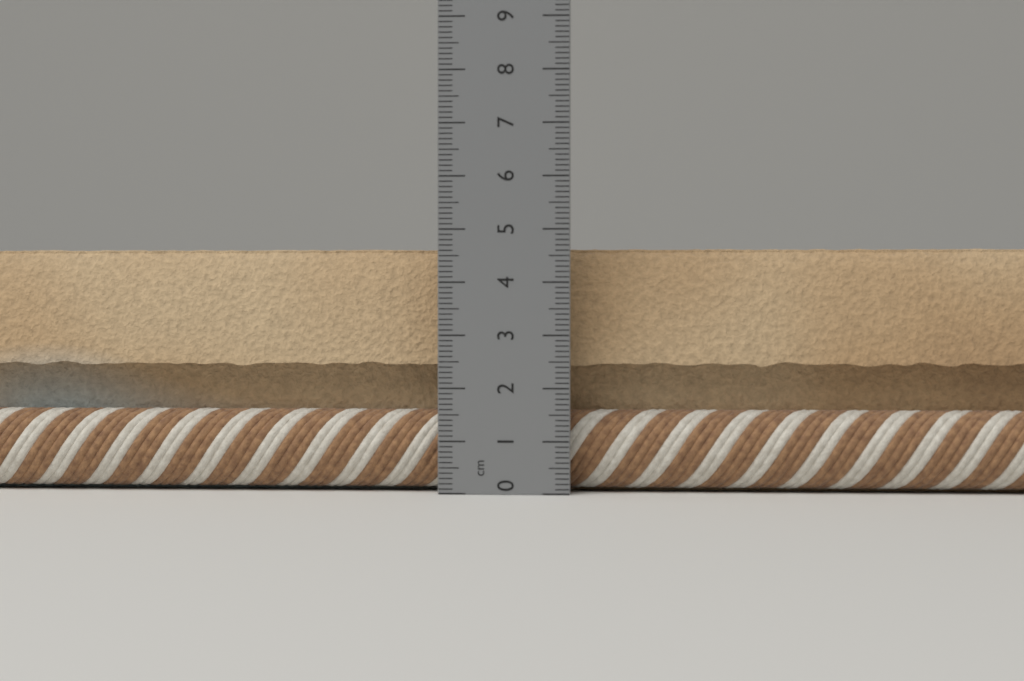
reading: 4.7 cm
